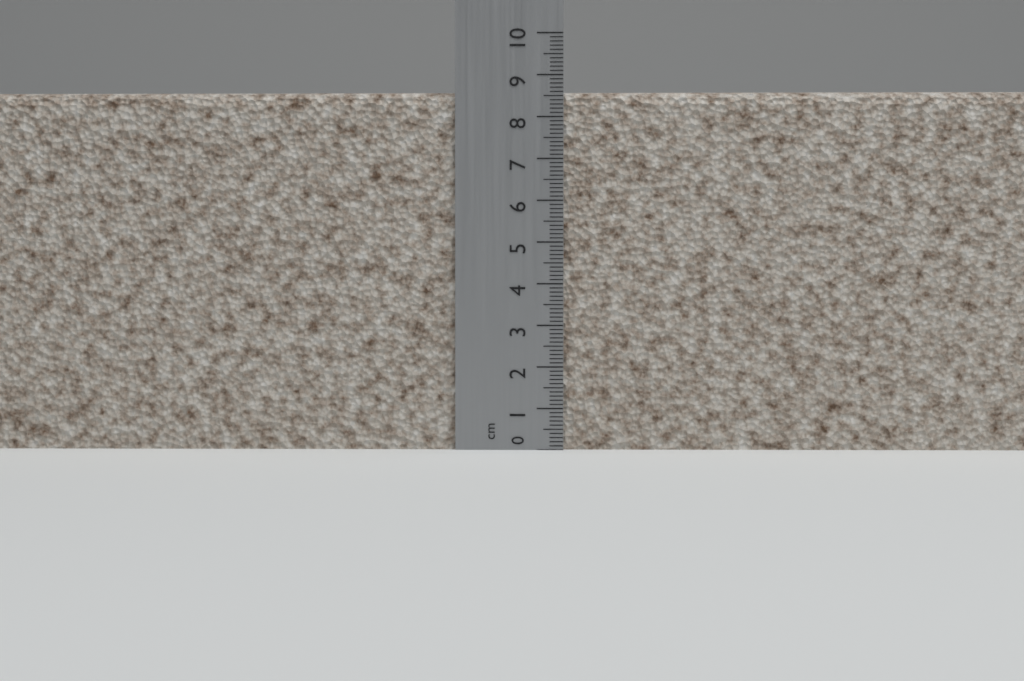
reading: 8.6 cm
